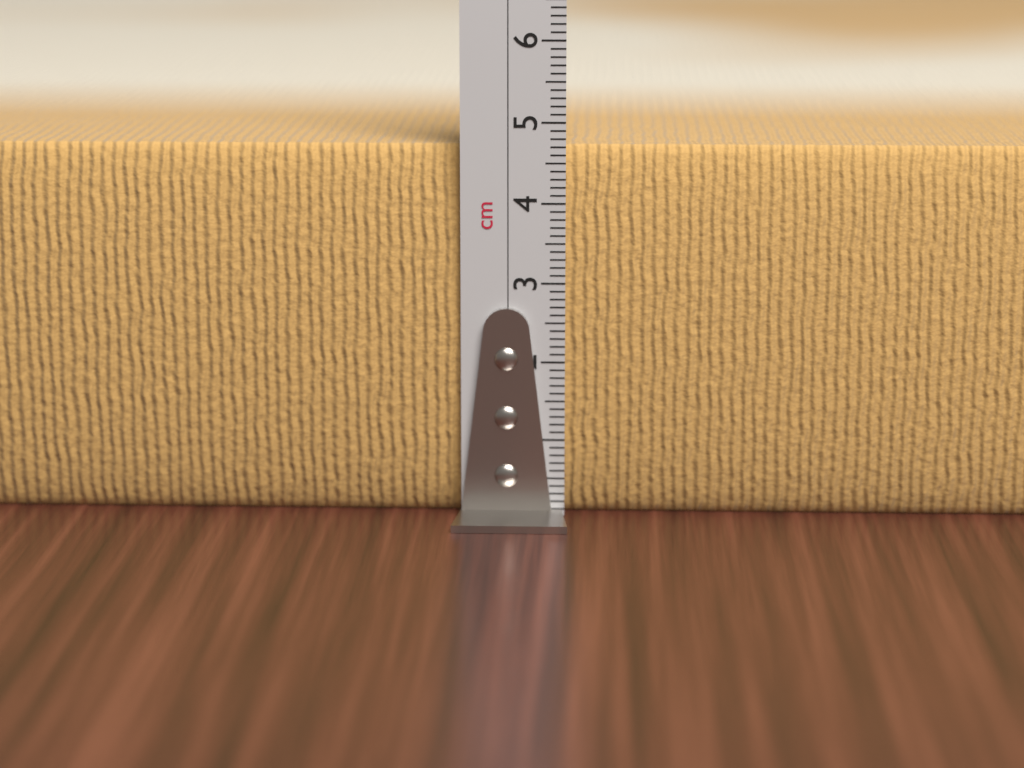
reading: 4.7 cm
